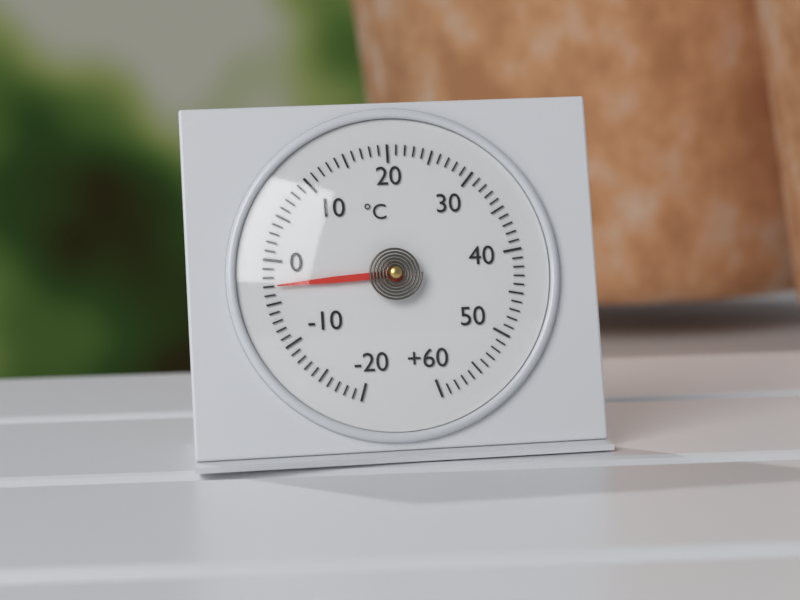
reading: -3 °C
